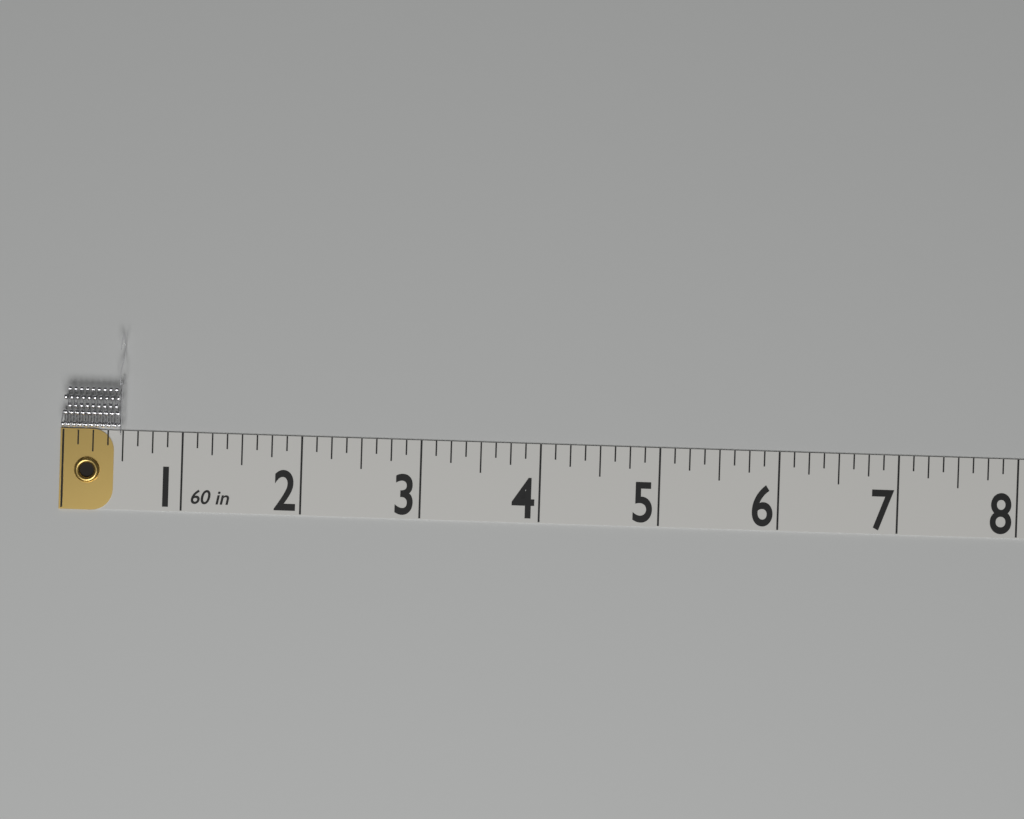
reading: 0.500 in
